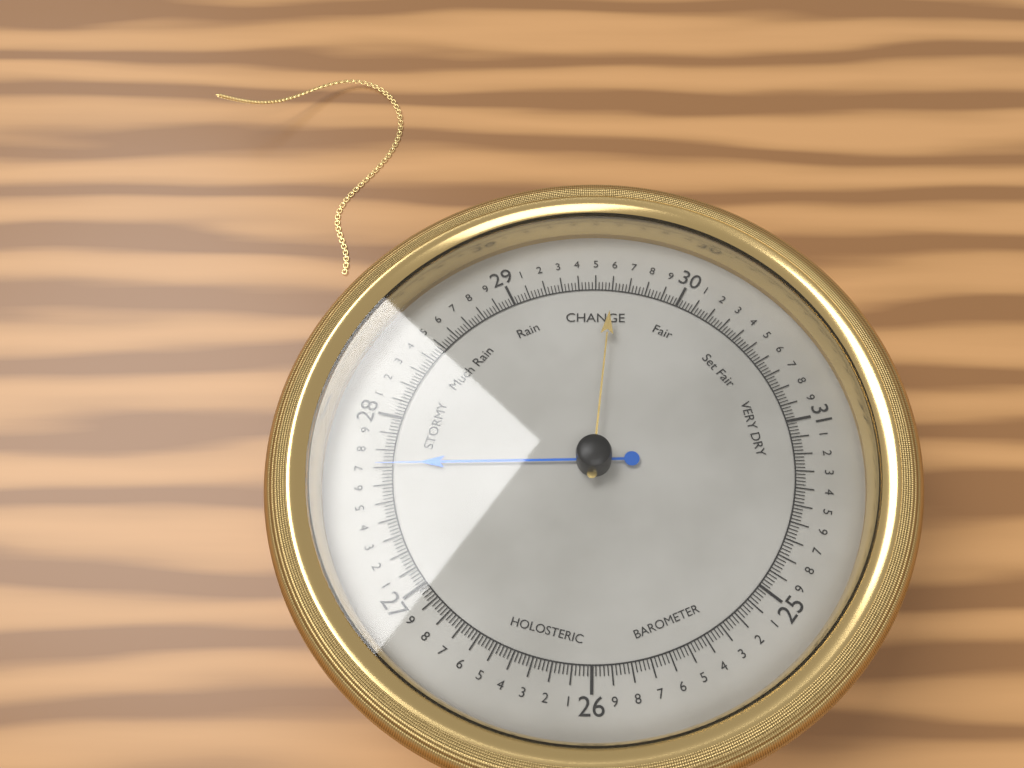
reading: 27.72 (no unit)
